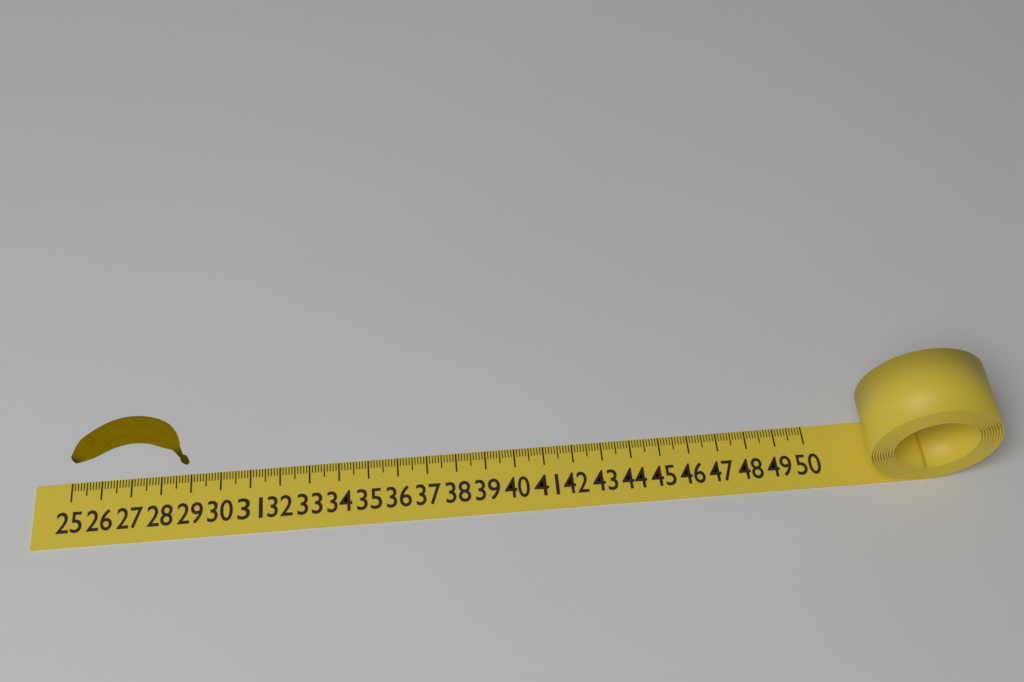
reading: 29.0 (no unit)
